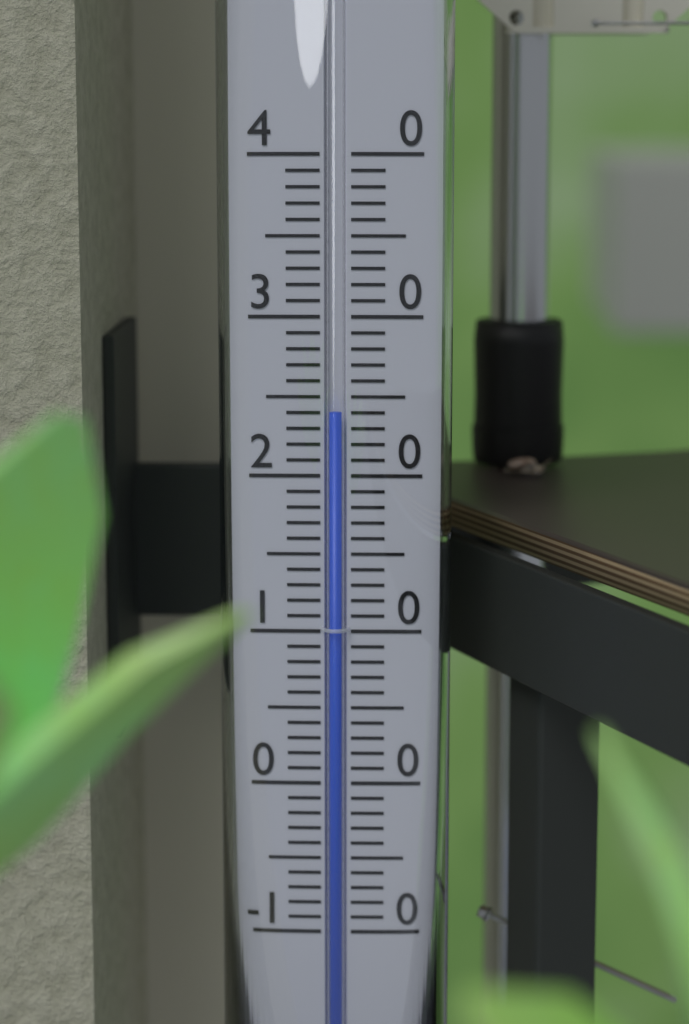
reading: 24 (no unit)
